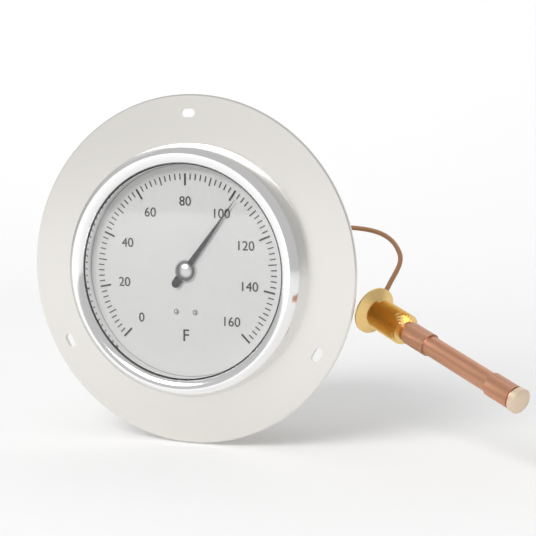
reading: 102 °F
